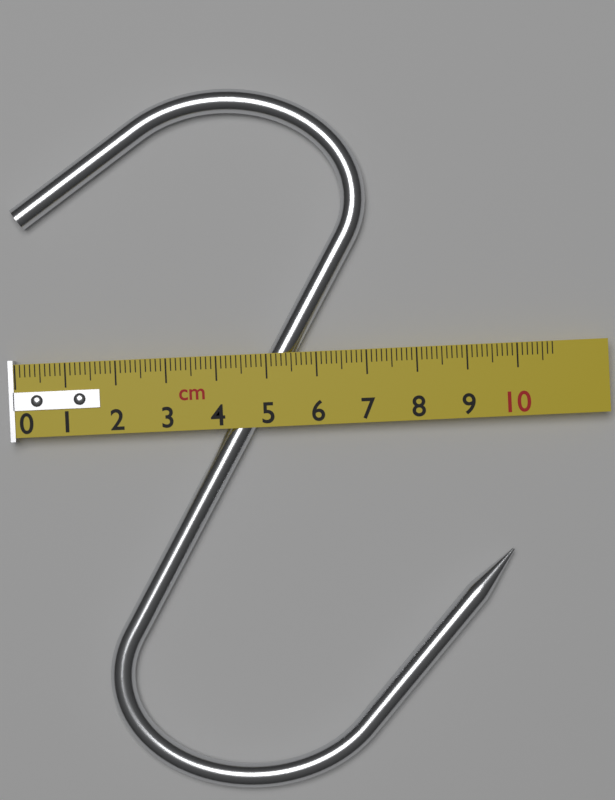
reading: 9.8 cm
